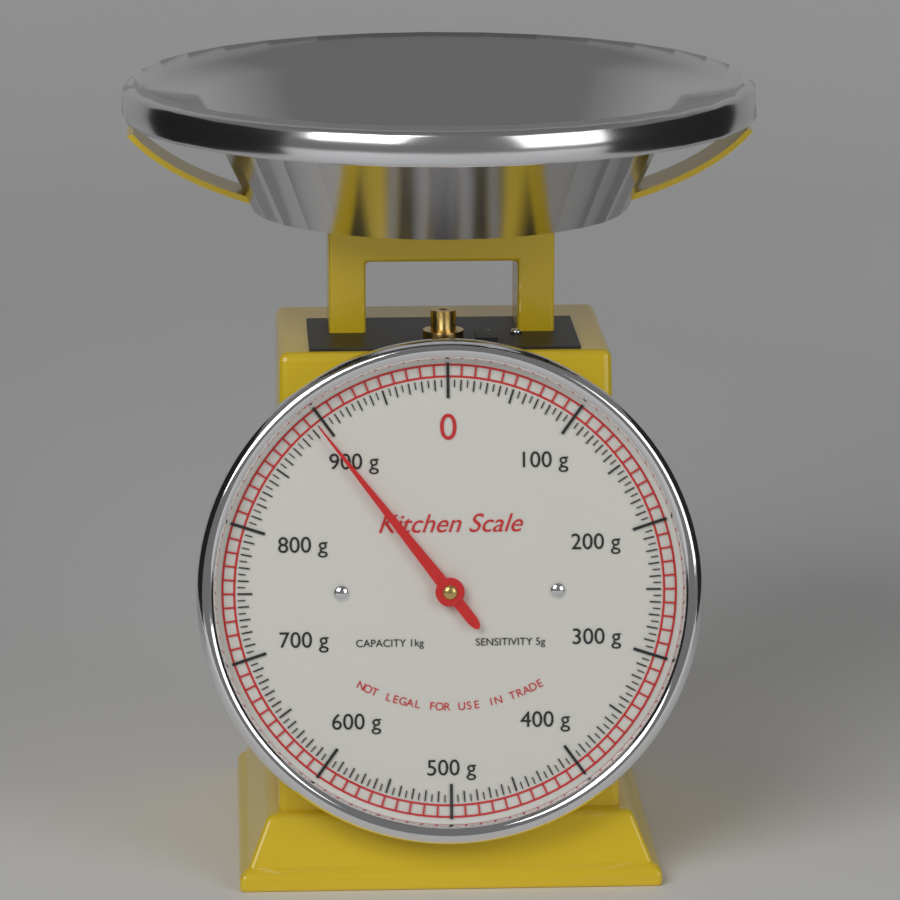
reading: 895 g
